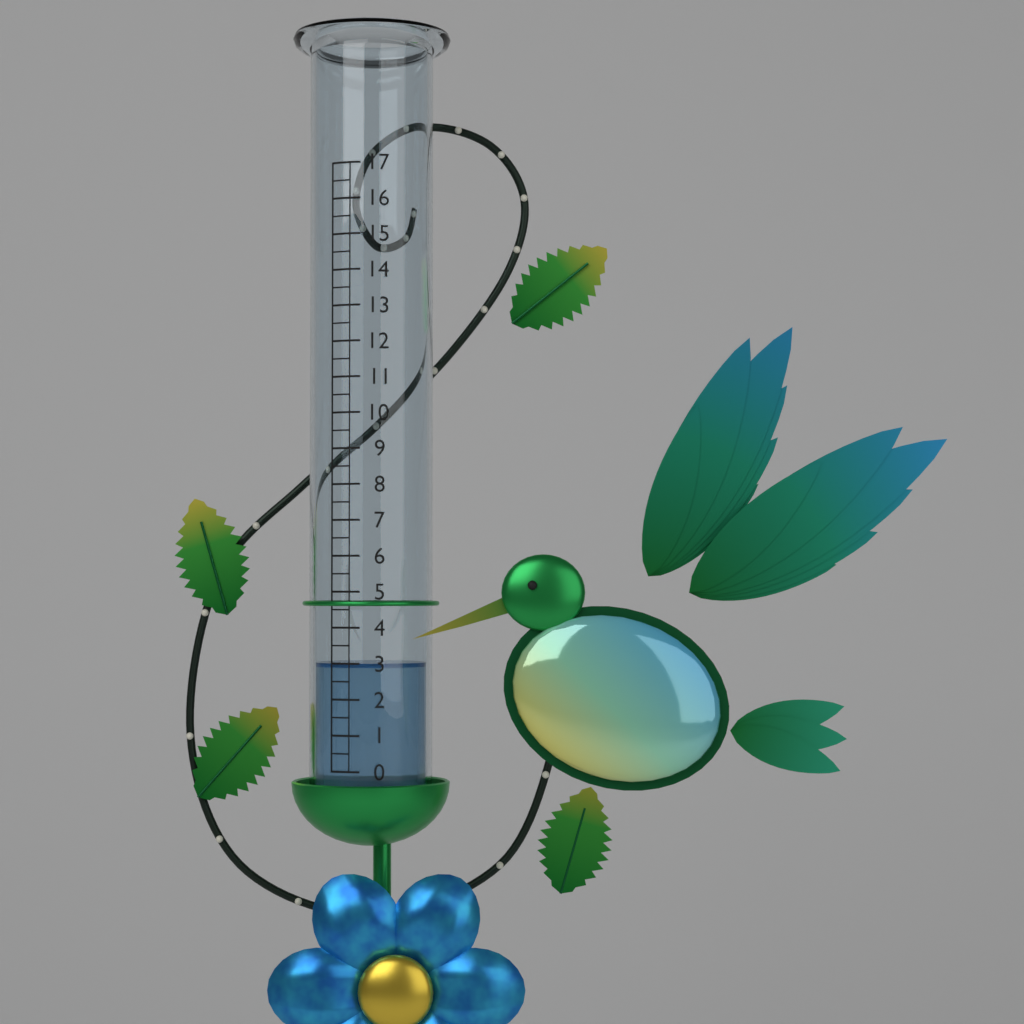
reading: 3.0 (no unit)
